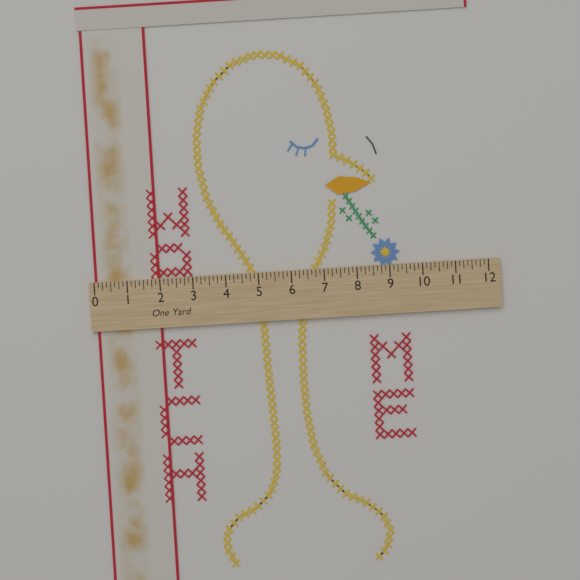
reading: 2.000 in
